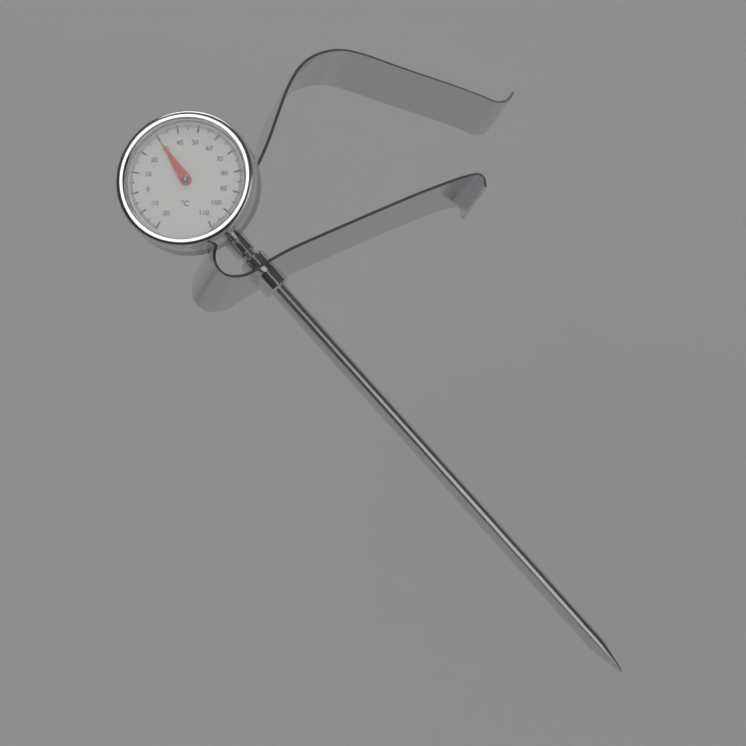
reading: 30 °C
